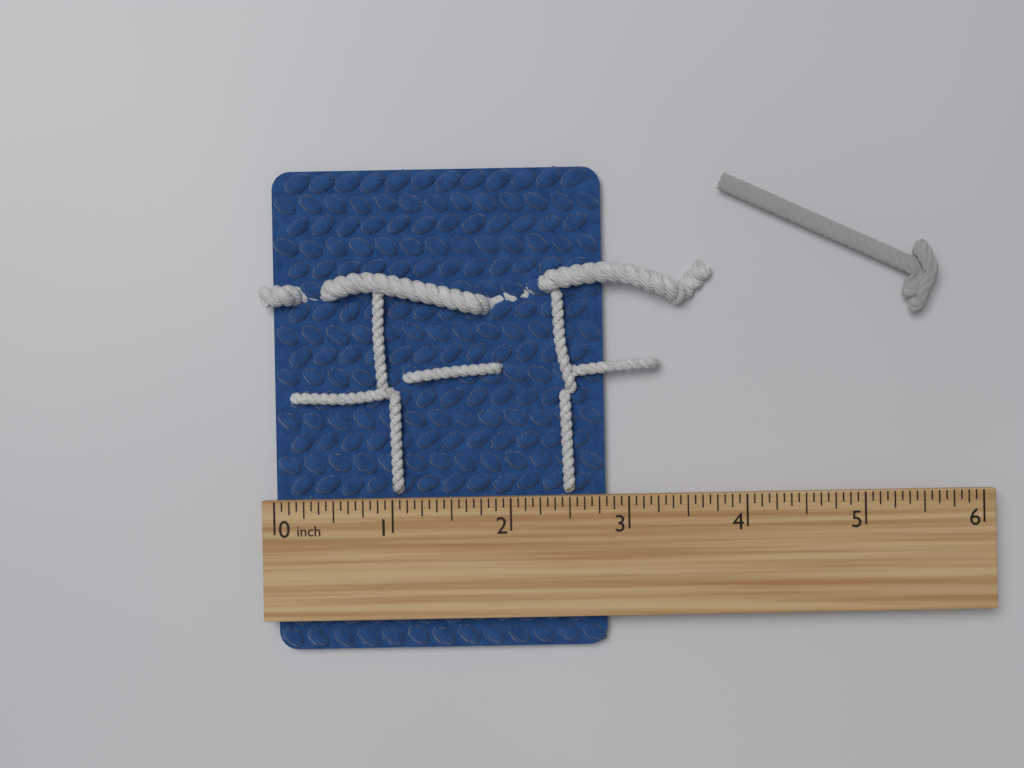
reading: 2.8125 inch
